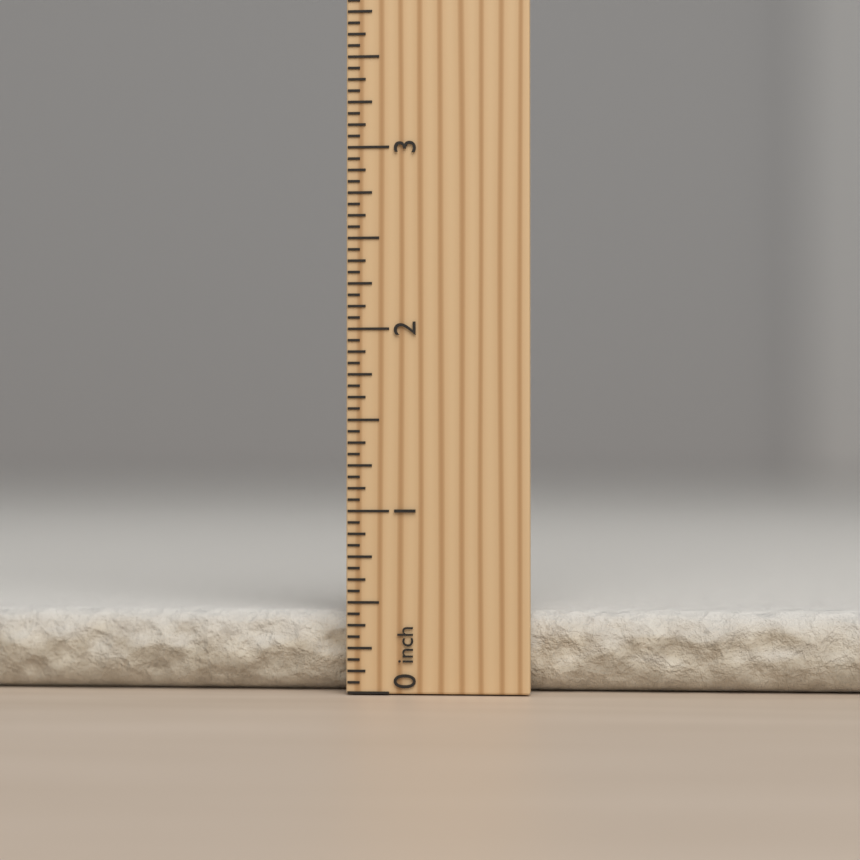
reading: 0.4375 inch
